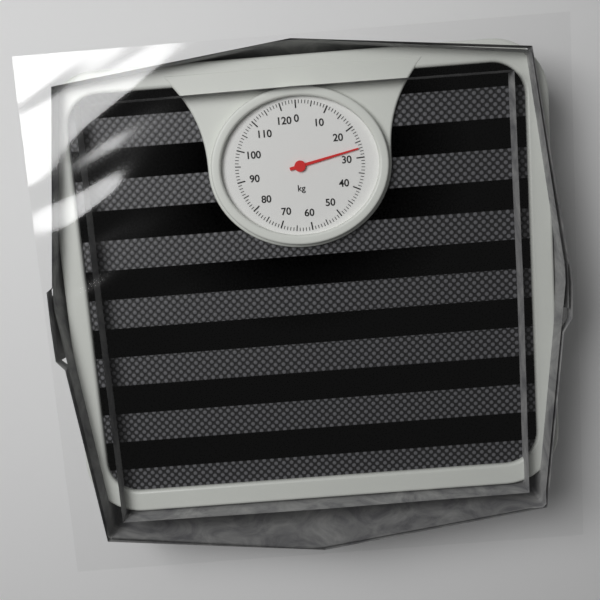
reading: 27 kg
